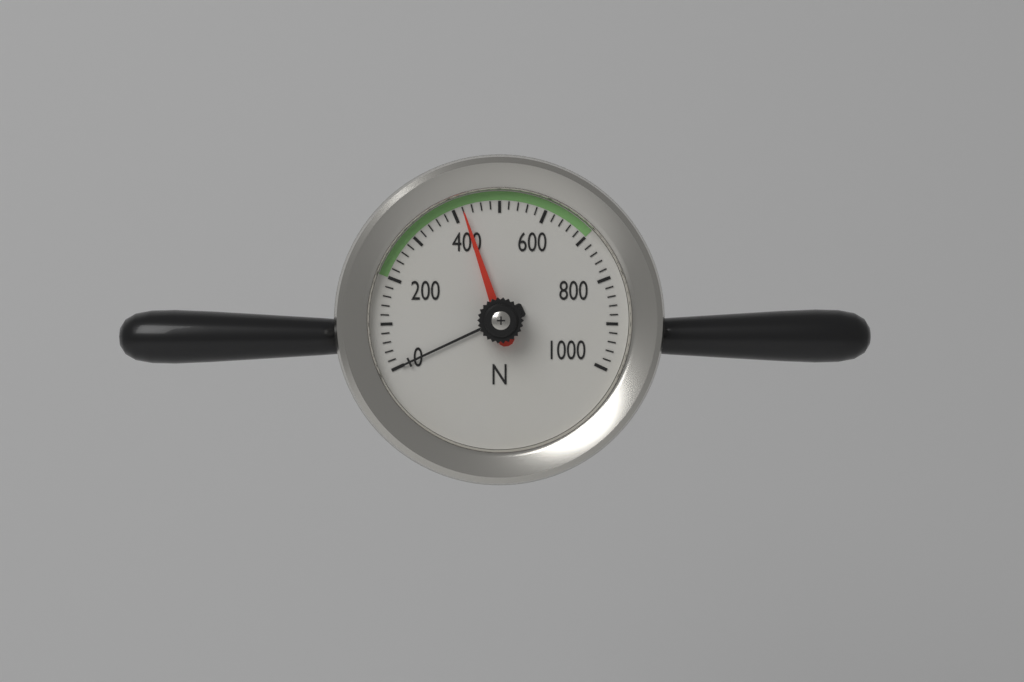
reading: 420 N
